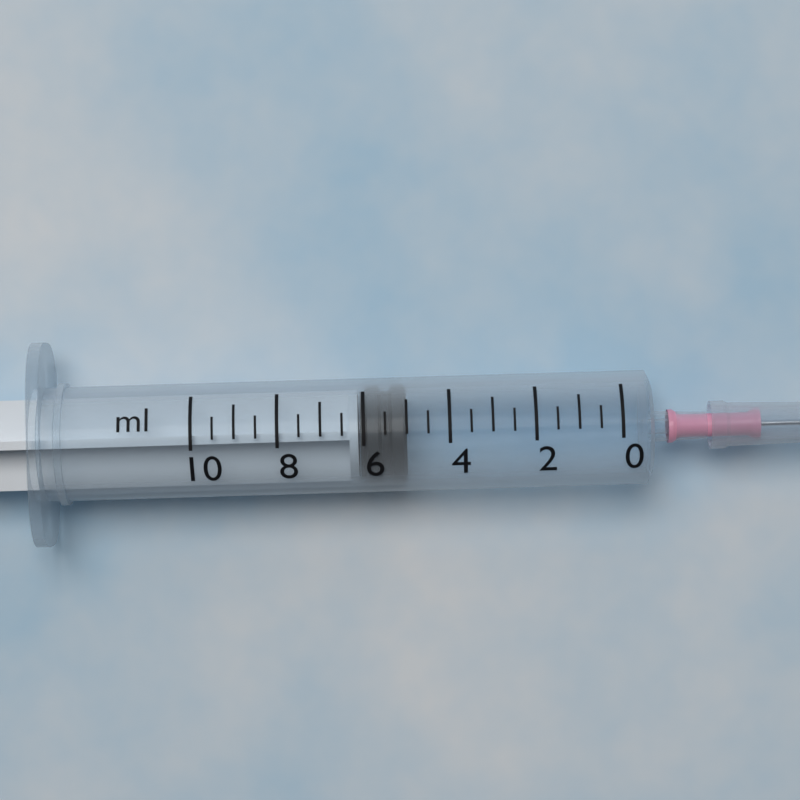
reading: 5.0 ml
